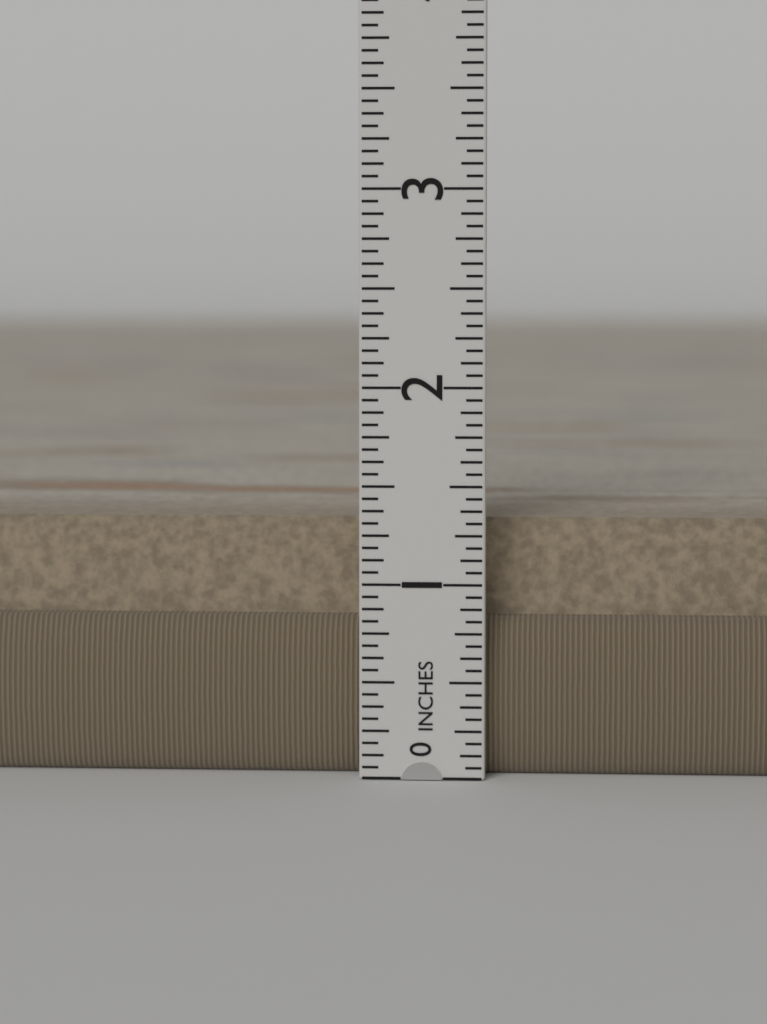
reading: 1.3125 in
